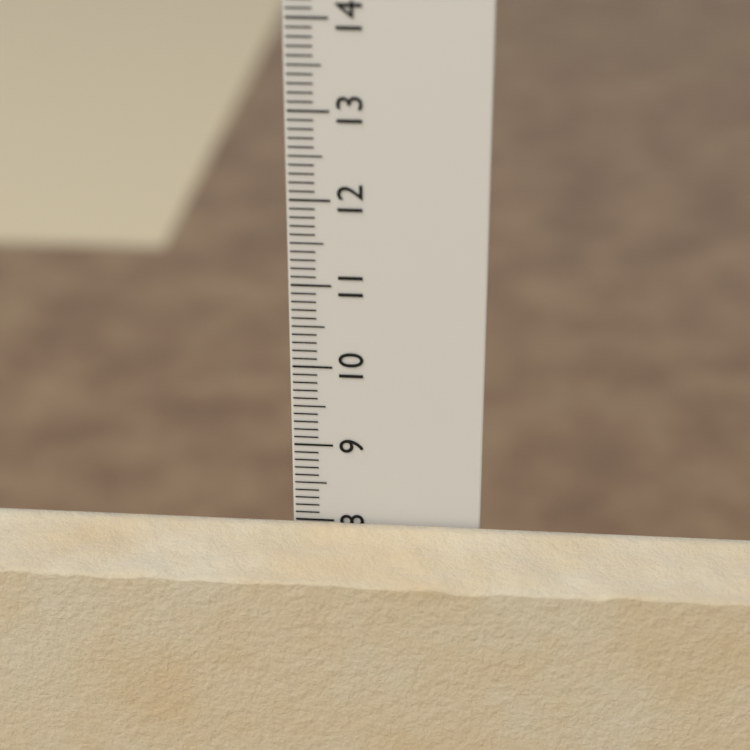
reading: 8.0 cm
